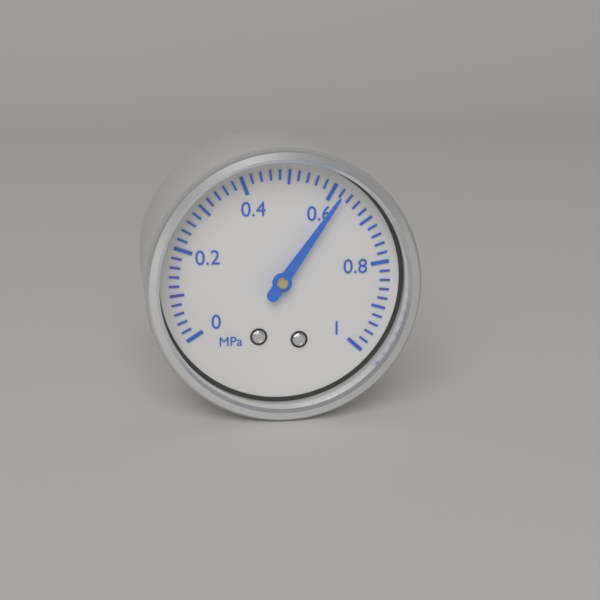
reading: 0.62 MPa
